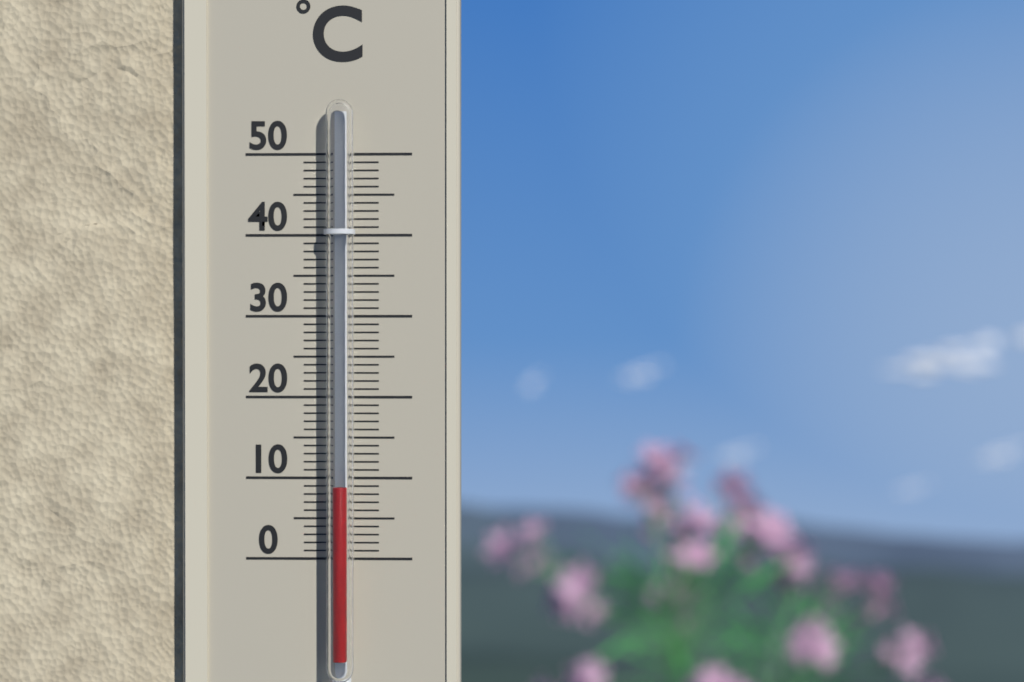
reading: 9 °C
